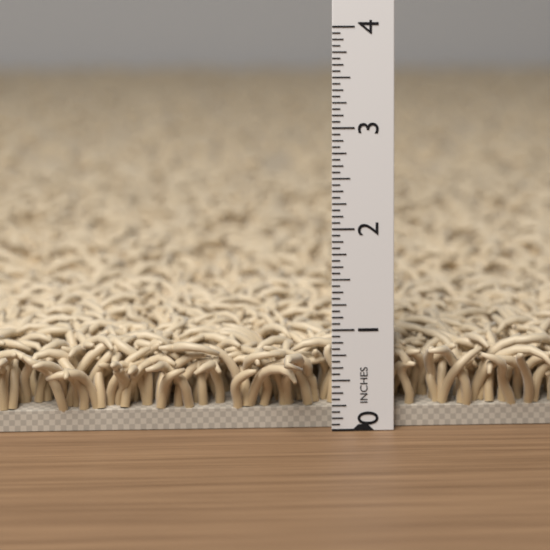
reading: 0.8750 in
